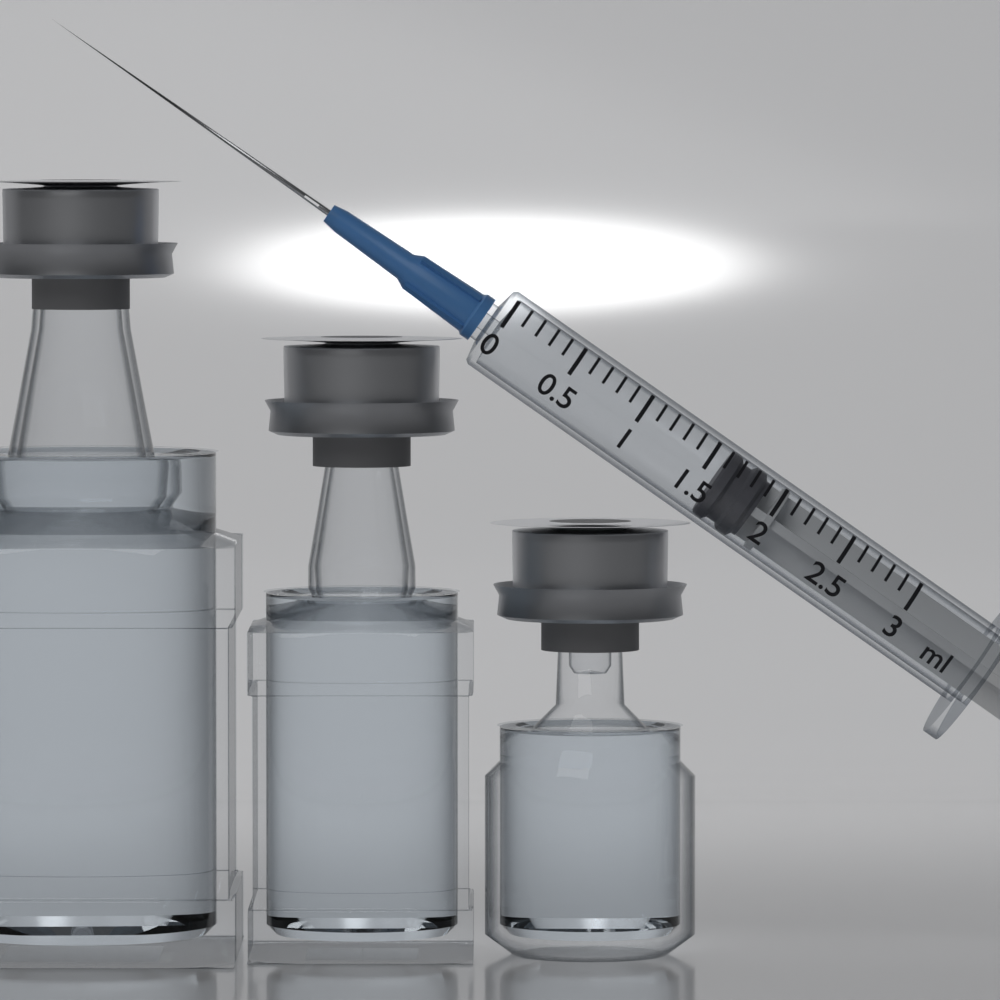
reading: 1.6 ml
